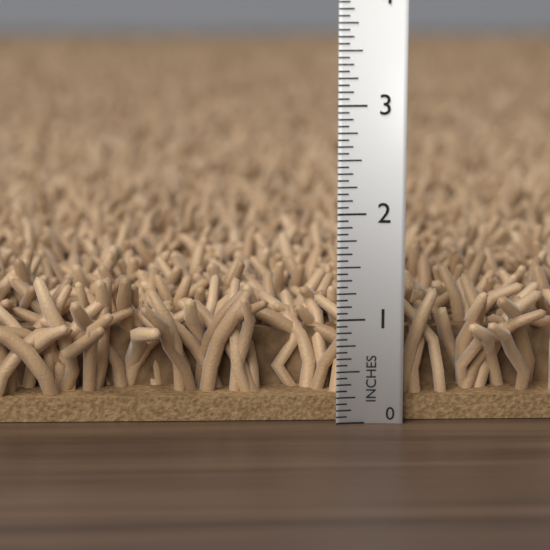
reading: 1.3750 in
